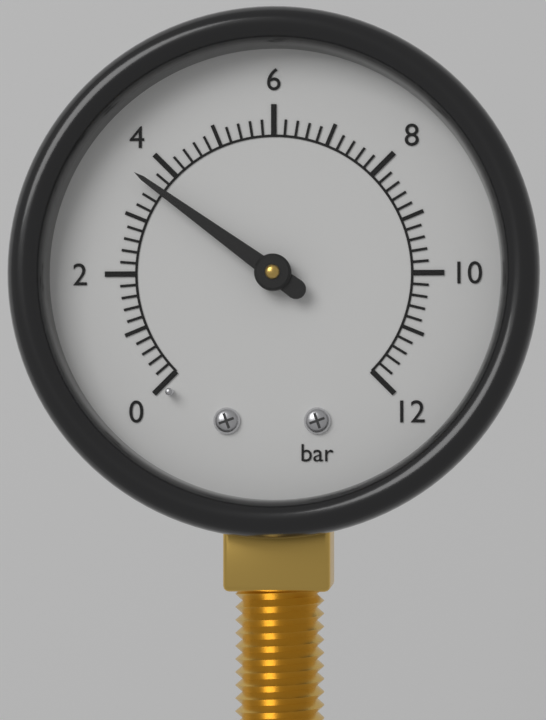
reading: 3.6 bar
